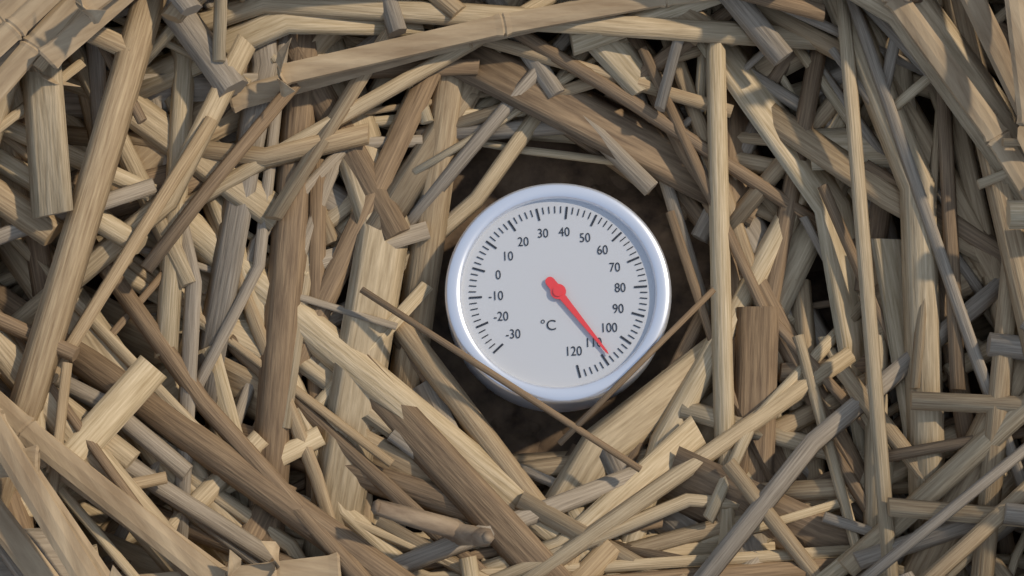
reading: 108 °C
